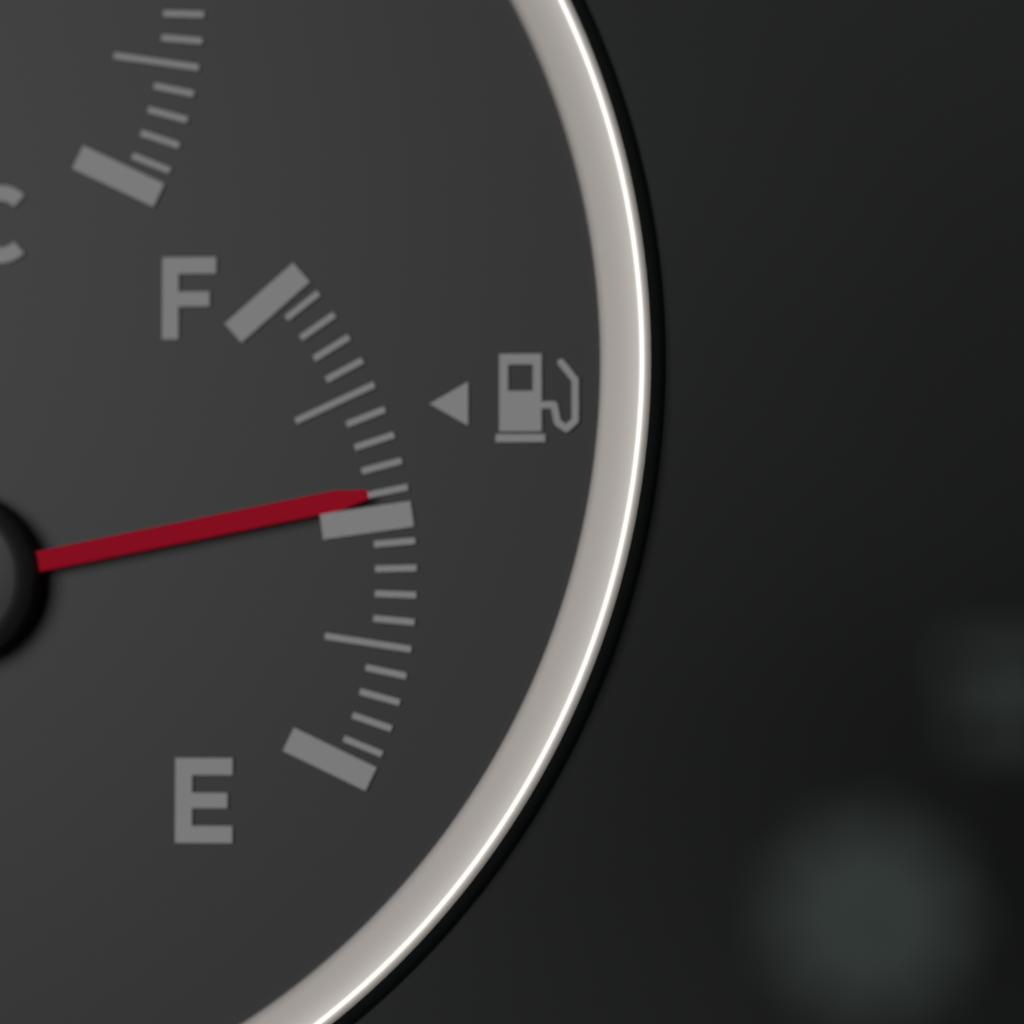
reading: 0.55 (no unit)
